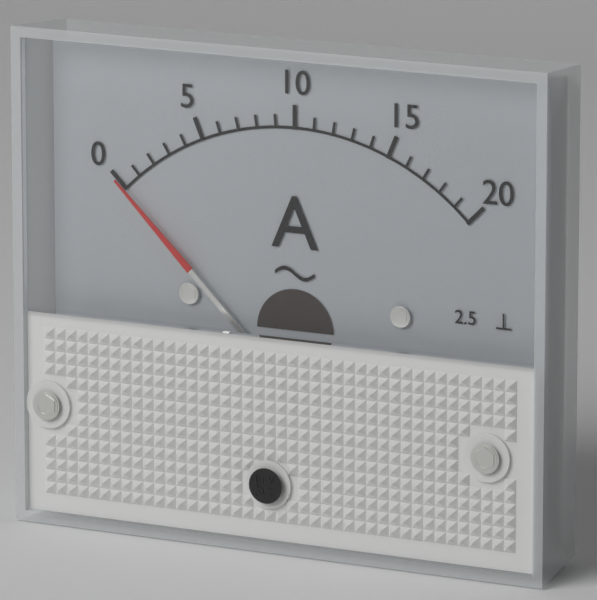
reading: 0 A
